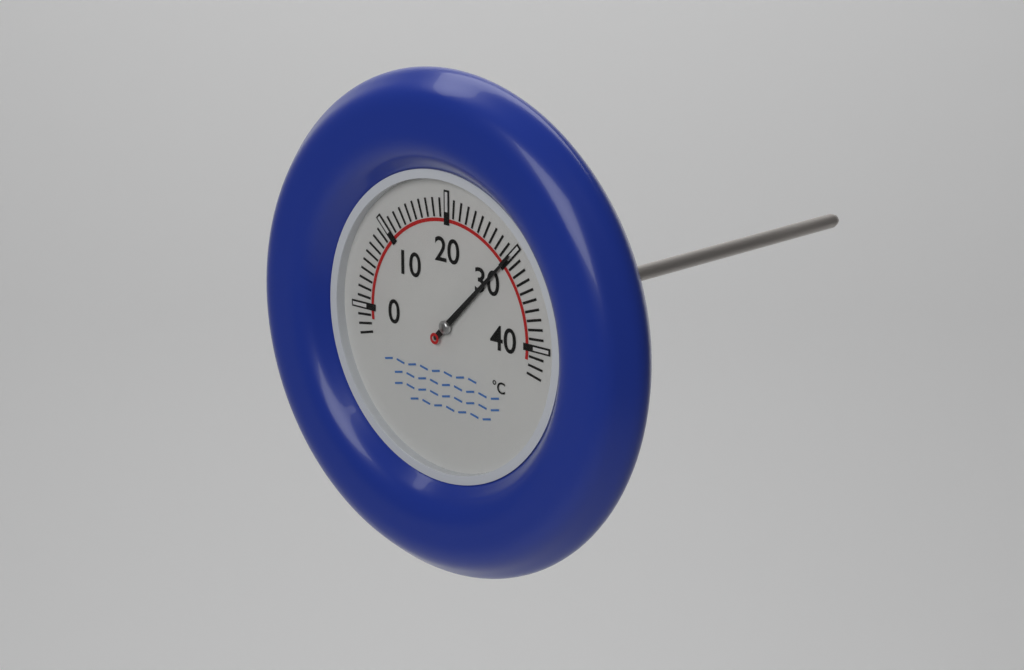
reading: 30 °C
